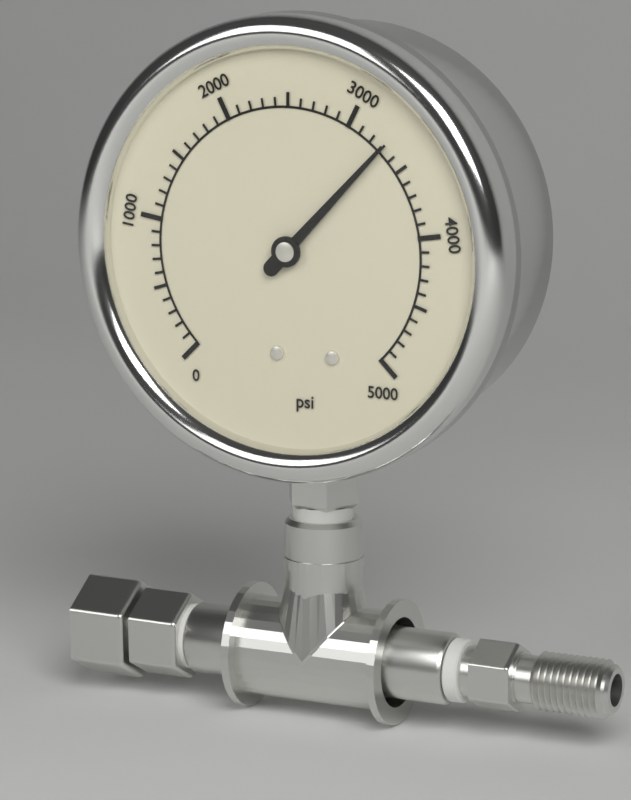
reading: 3300 psi
